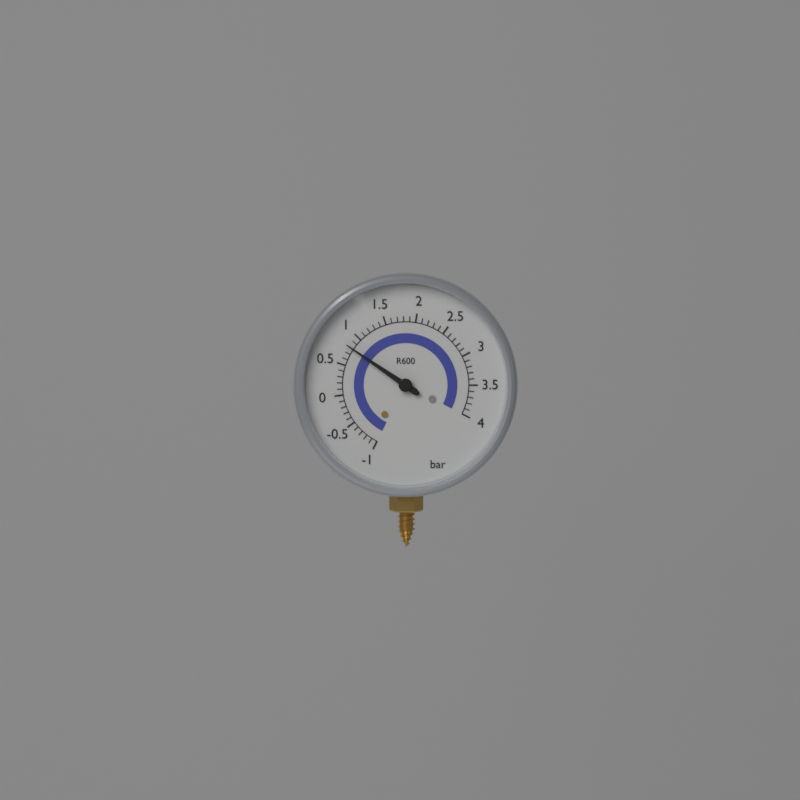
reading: 0.8 bar
